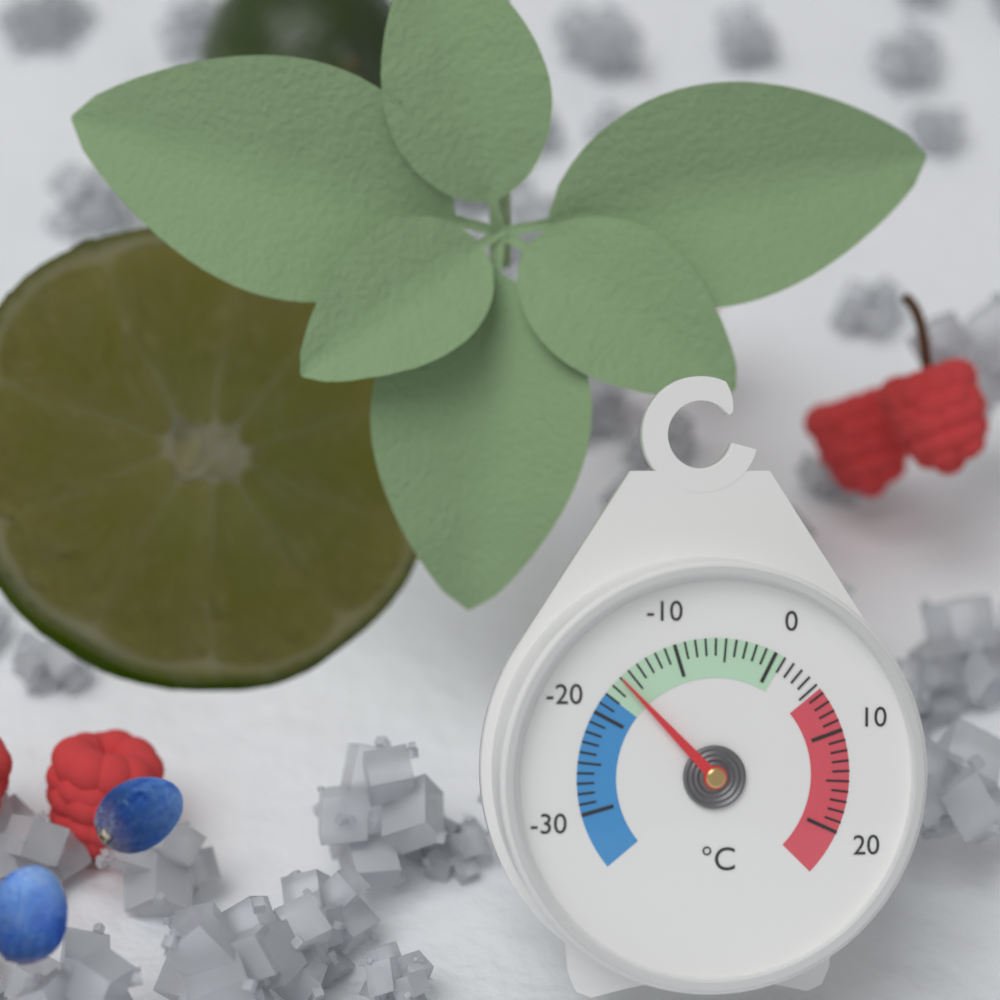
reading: -16 °C
